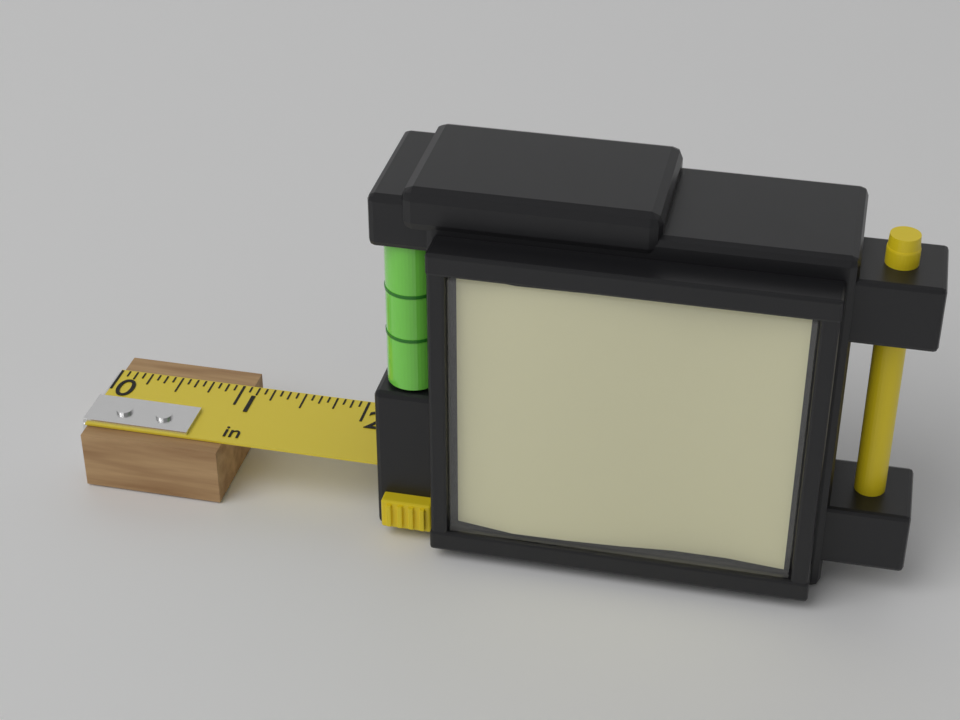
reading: 1.0625 in
